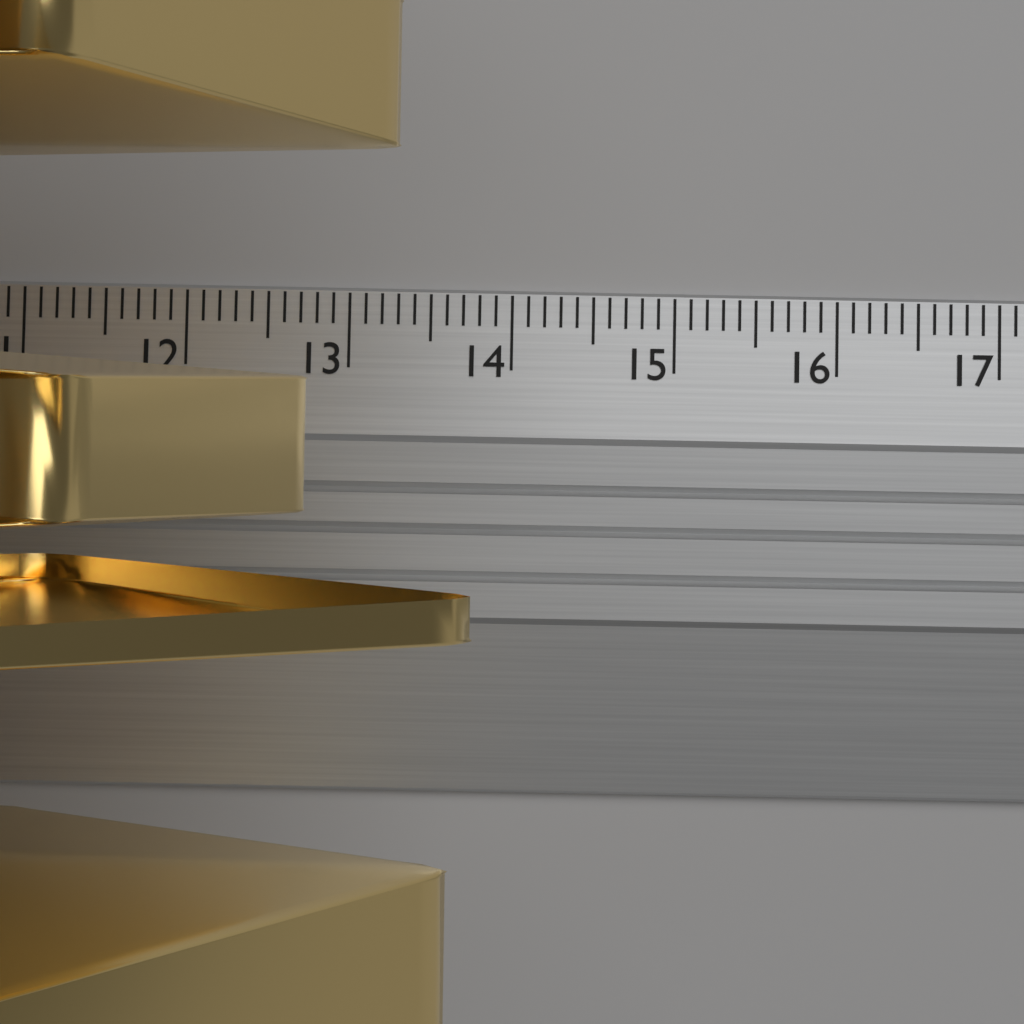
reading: 13.9 cm
